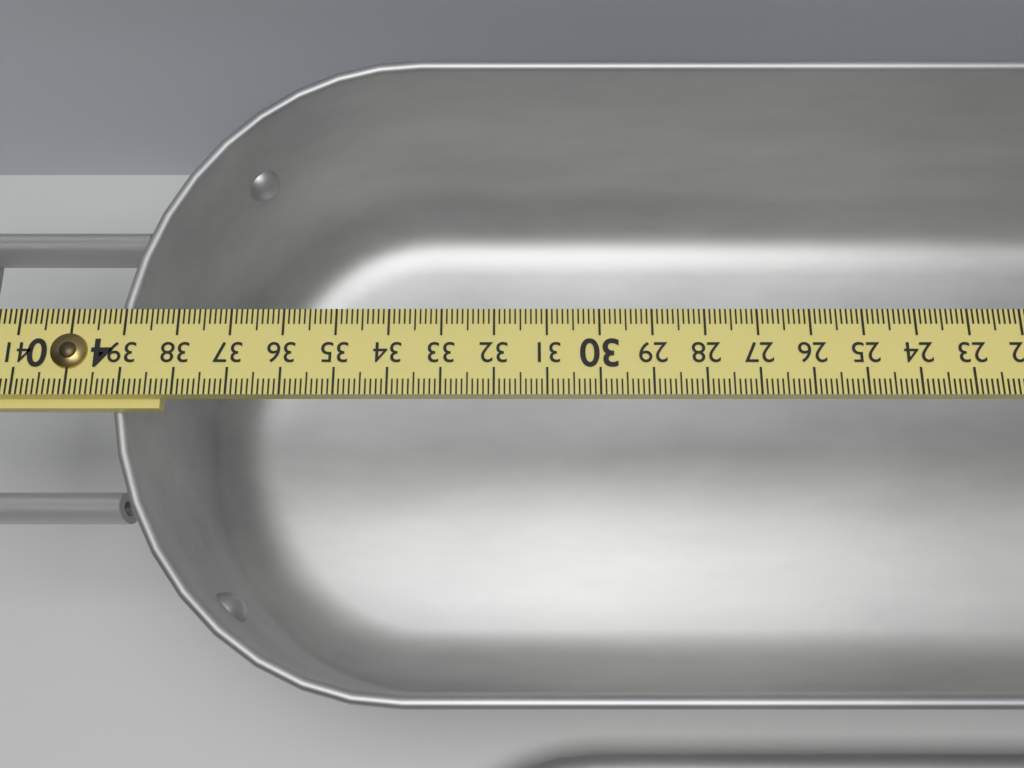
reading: 39.4 (no unit)
